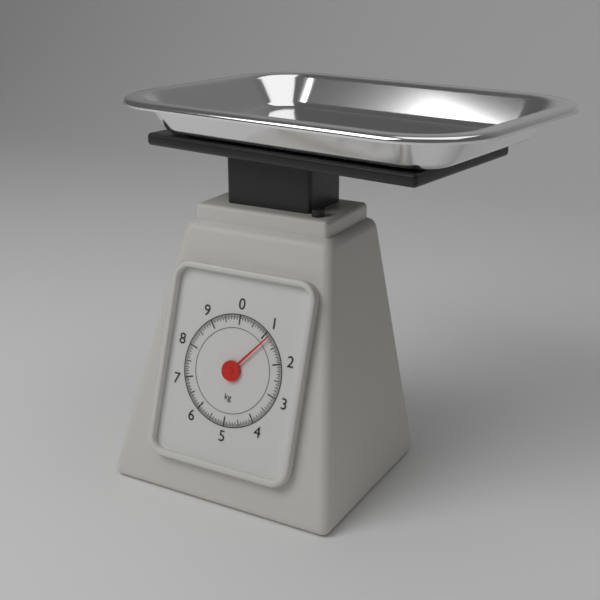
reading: 1.15 kg
